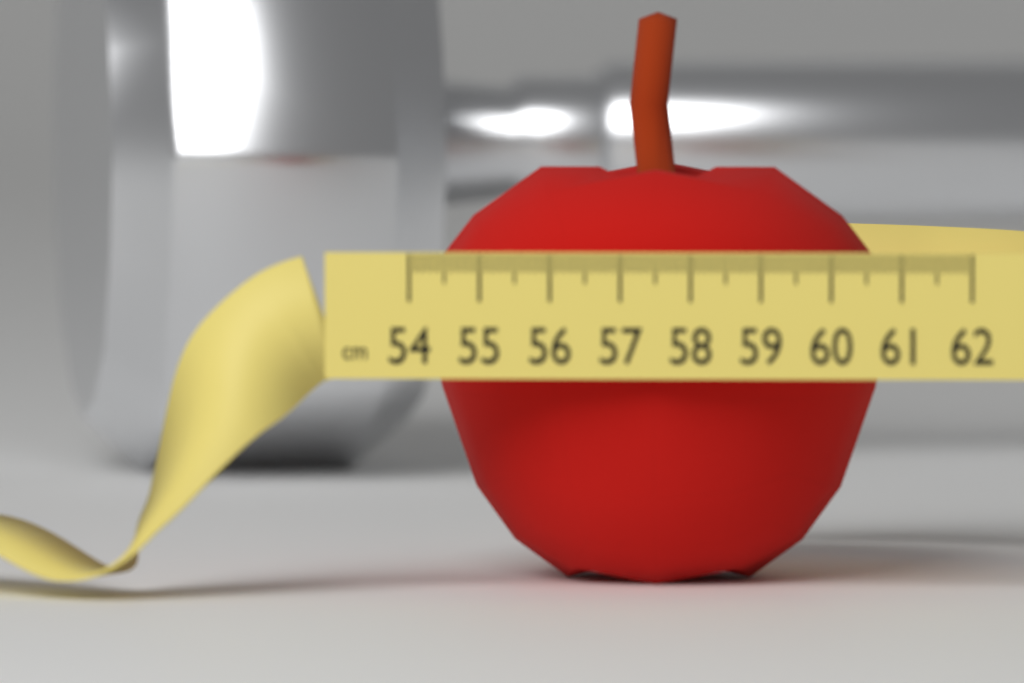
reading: 60.9 cm
